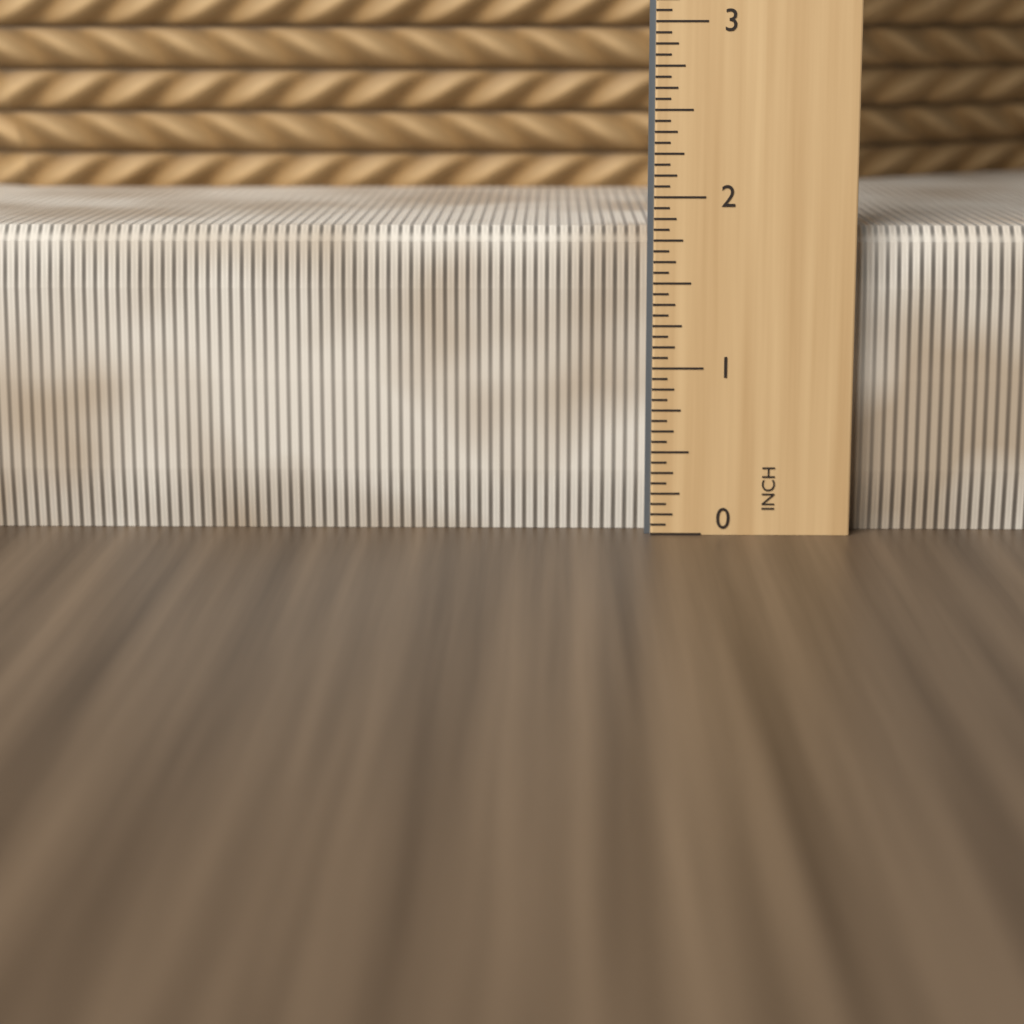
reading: 1.8125 in
